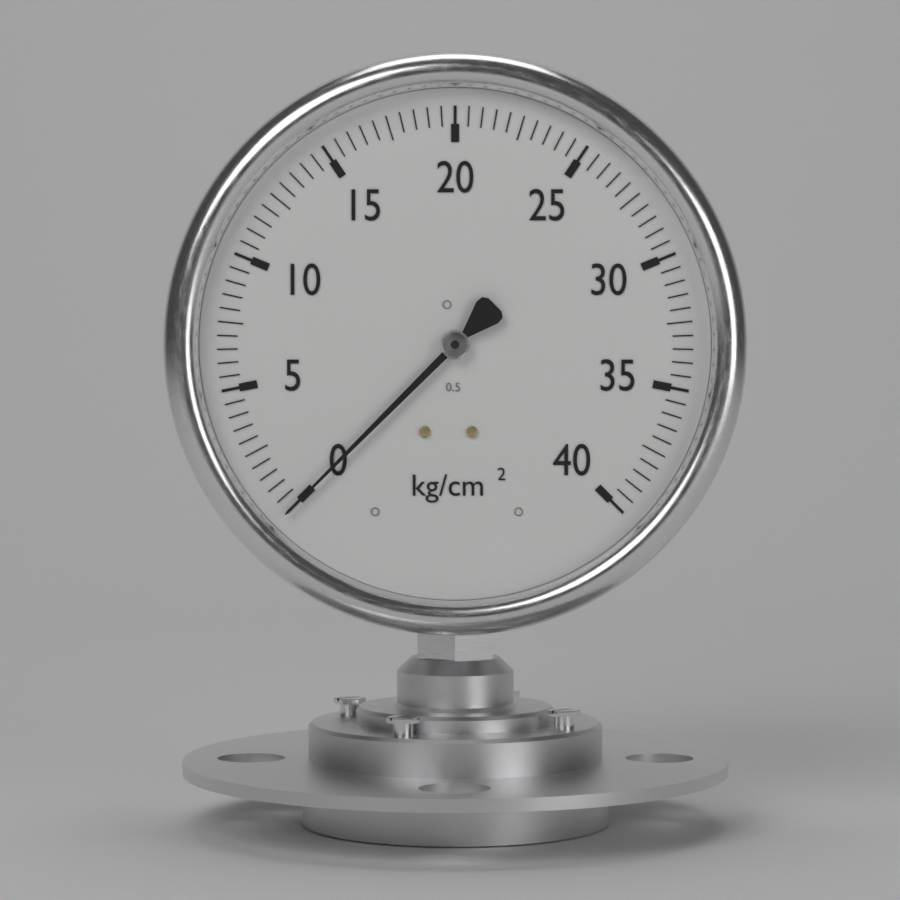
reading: 0.0 kg/cm²
